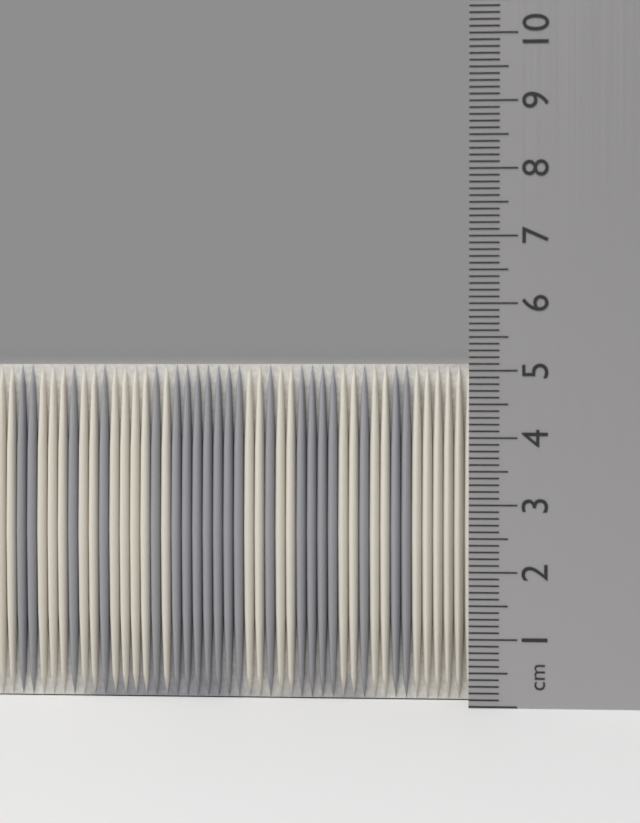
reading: 5.1 cm
